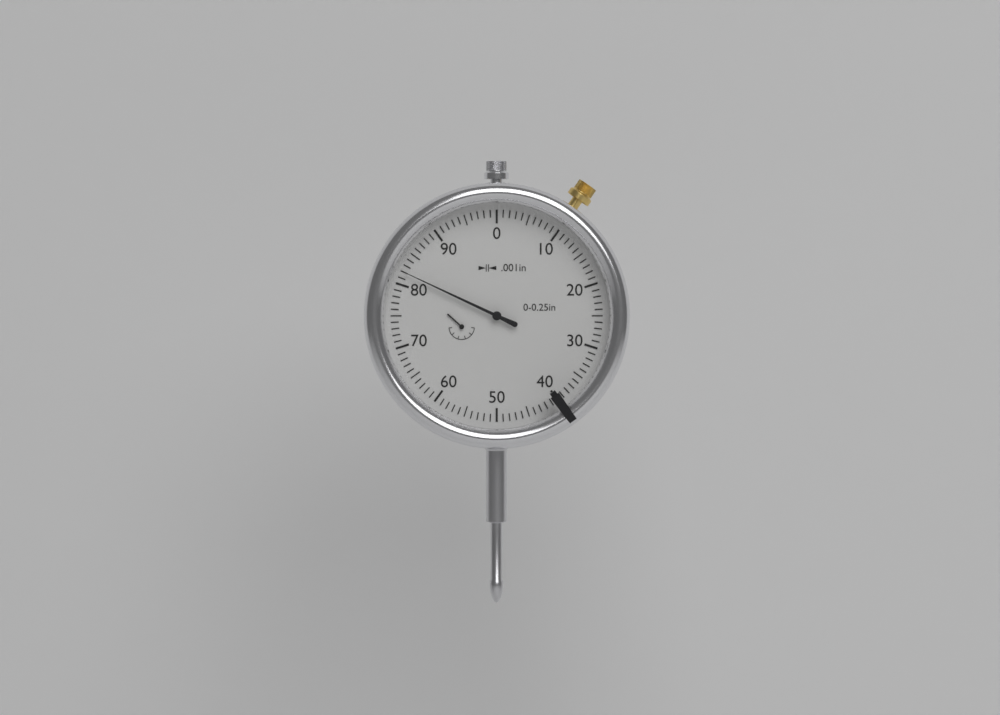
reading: 0.082 in
